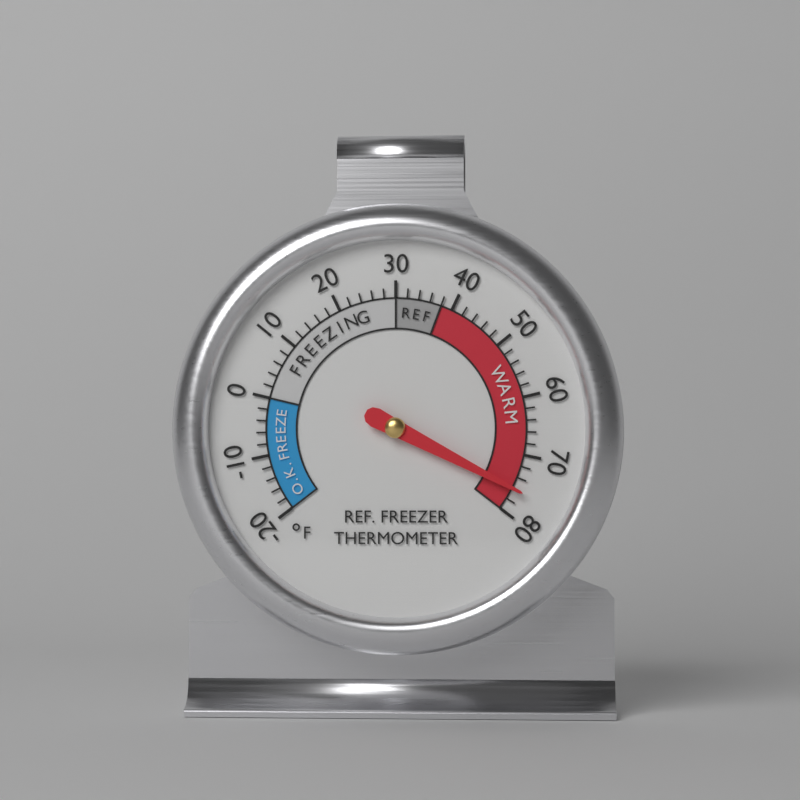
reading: 76 °F
